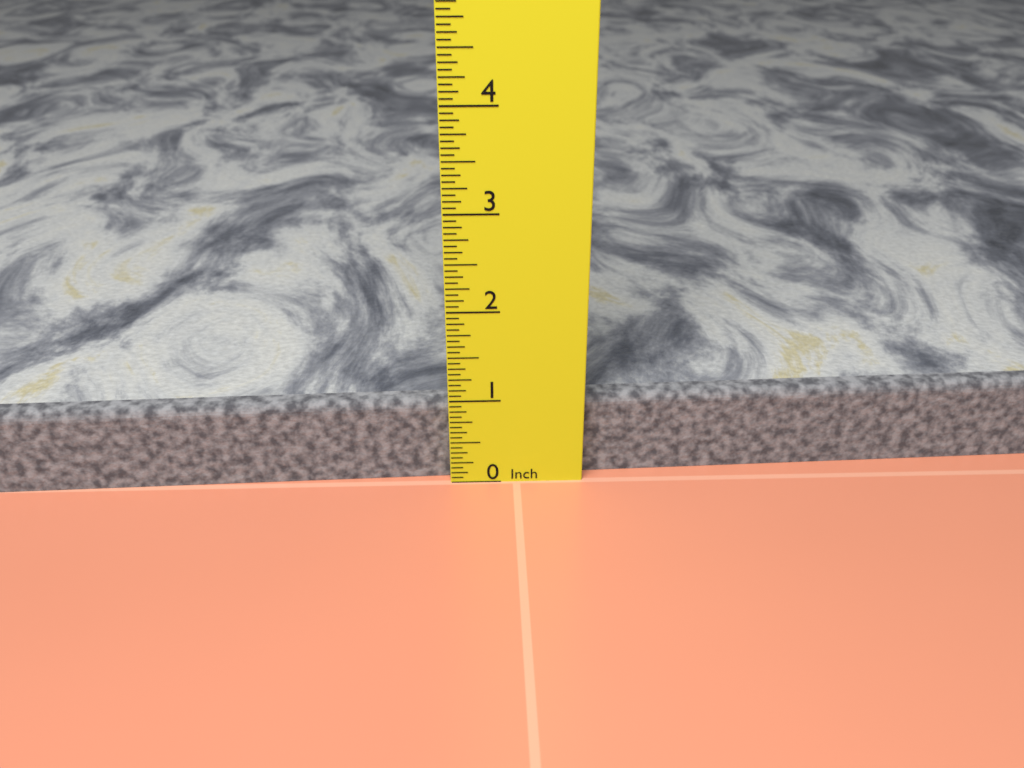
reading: 0.9375 in
